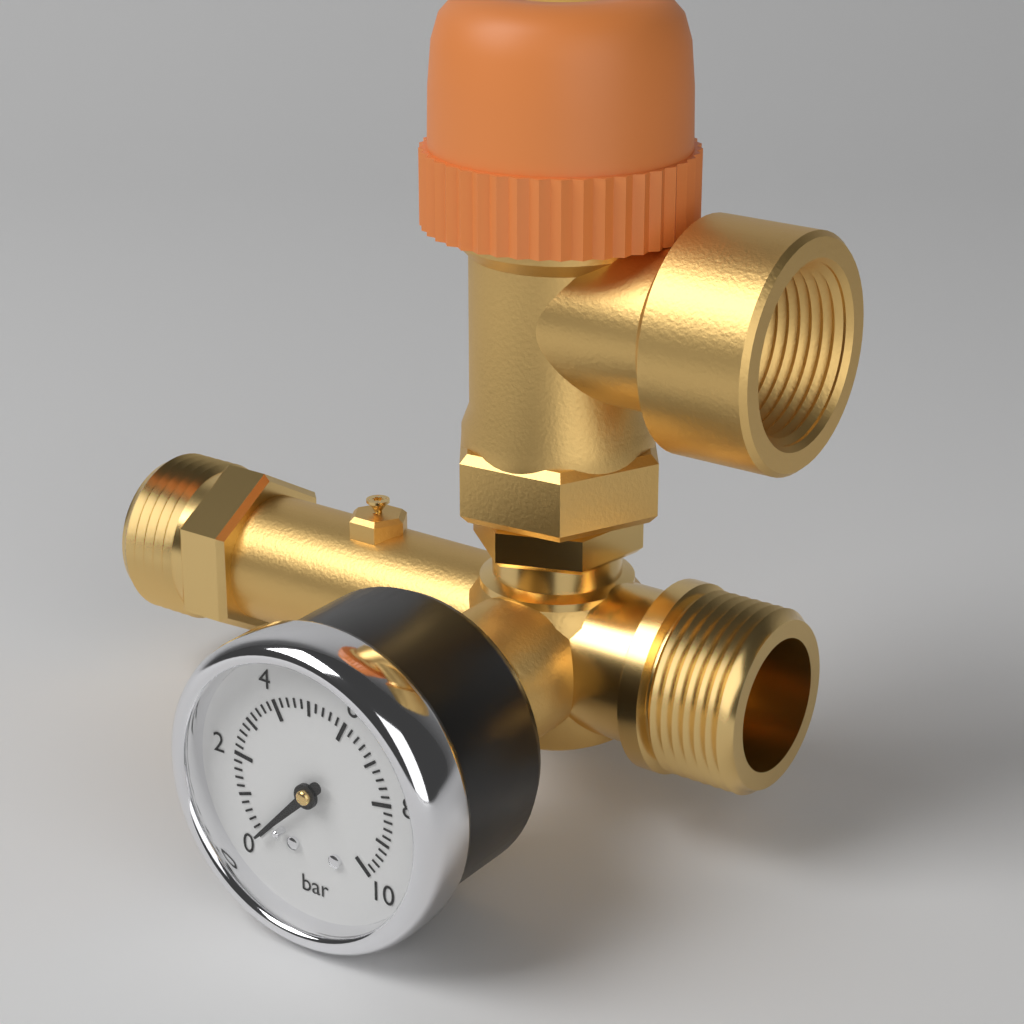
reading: 0.0 bar
